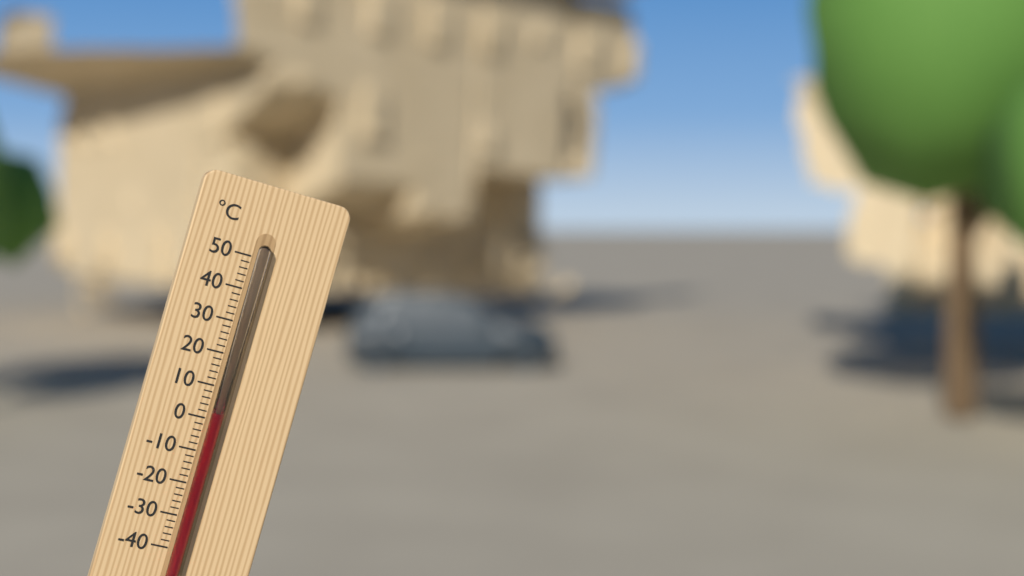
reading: 2 °C
